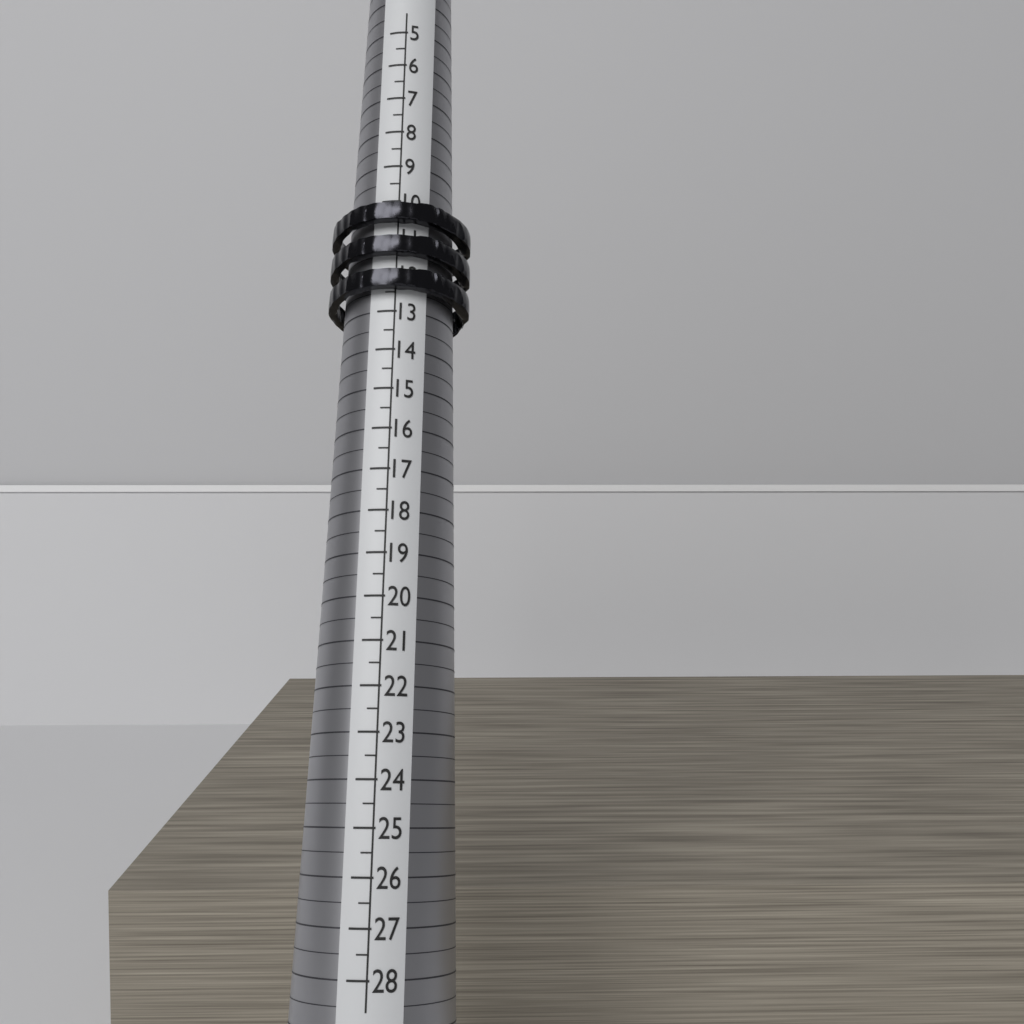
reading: 12.5 (no unit)
